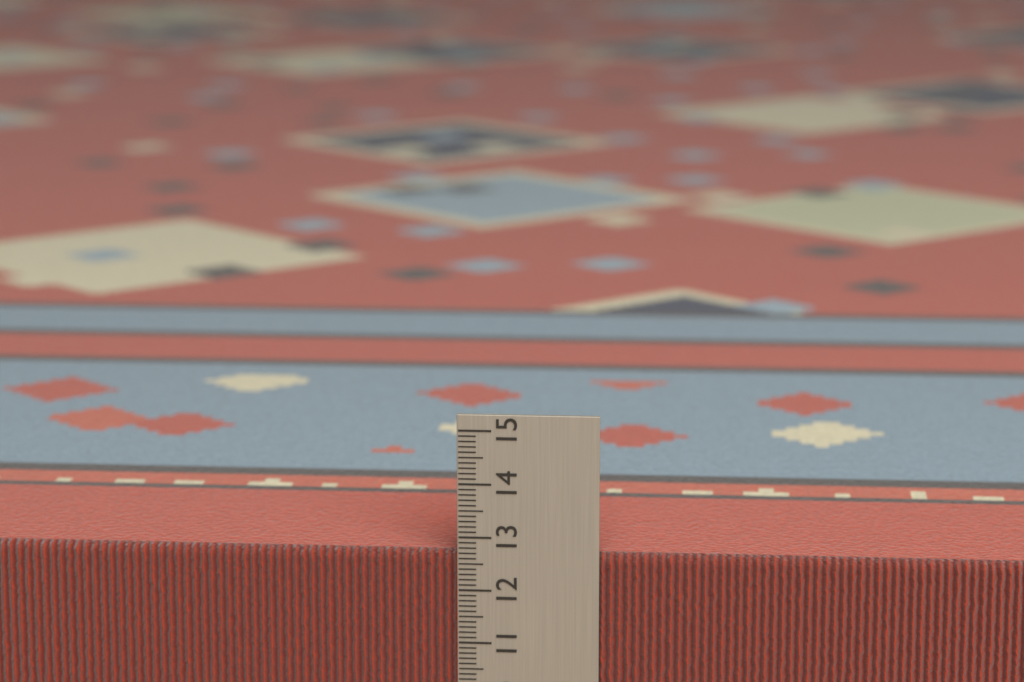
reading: 12.7 cm
